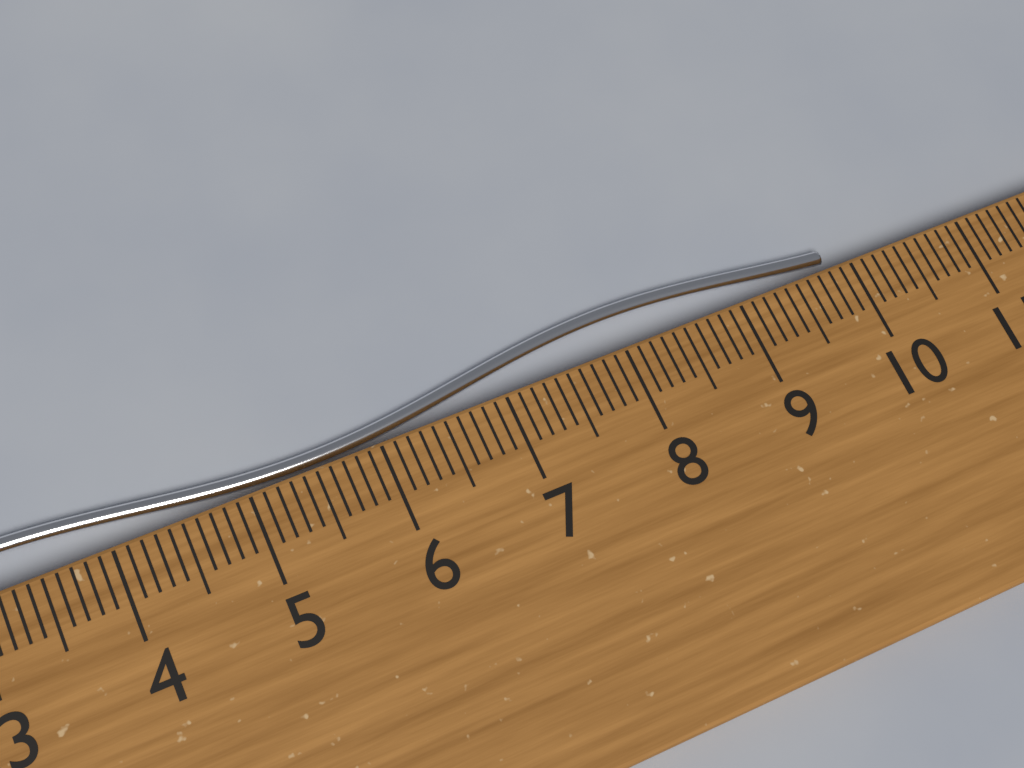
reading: 9.9 cm
